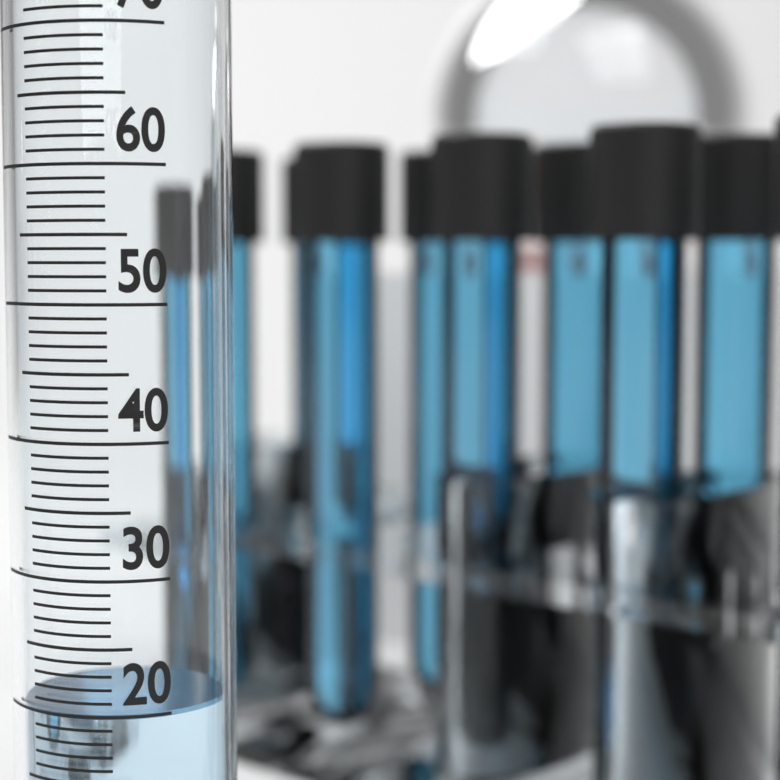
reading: 20 ml
